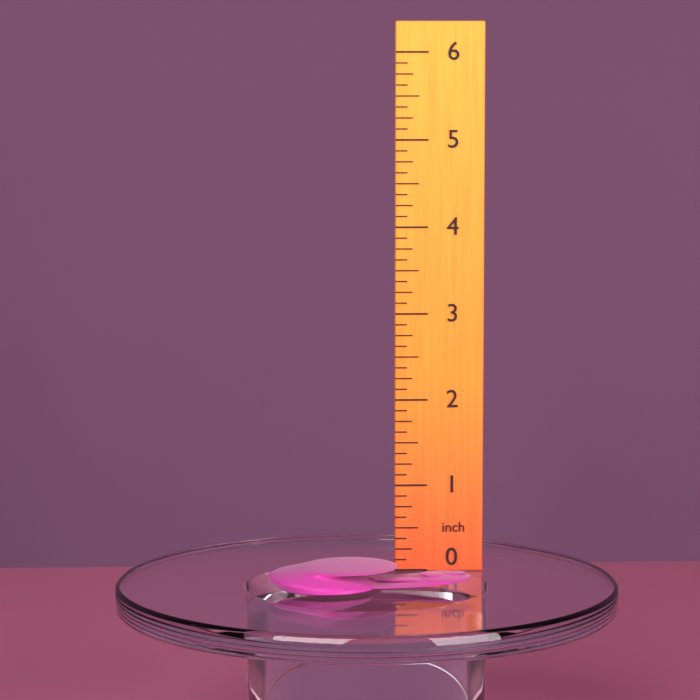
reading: 0.250 inch
